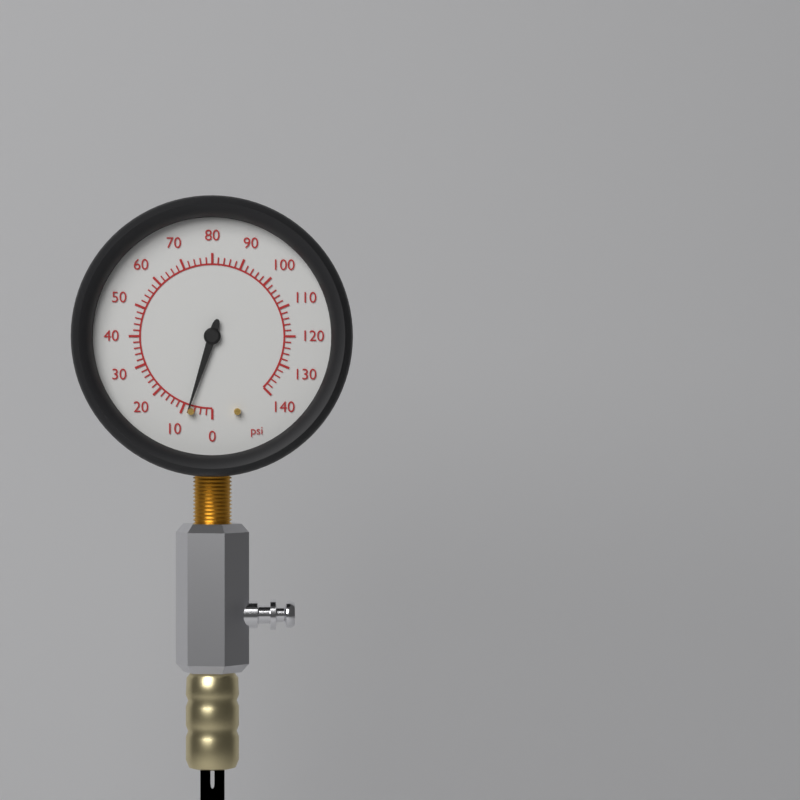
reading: 8 psi
